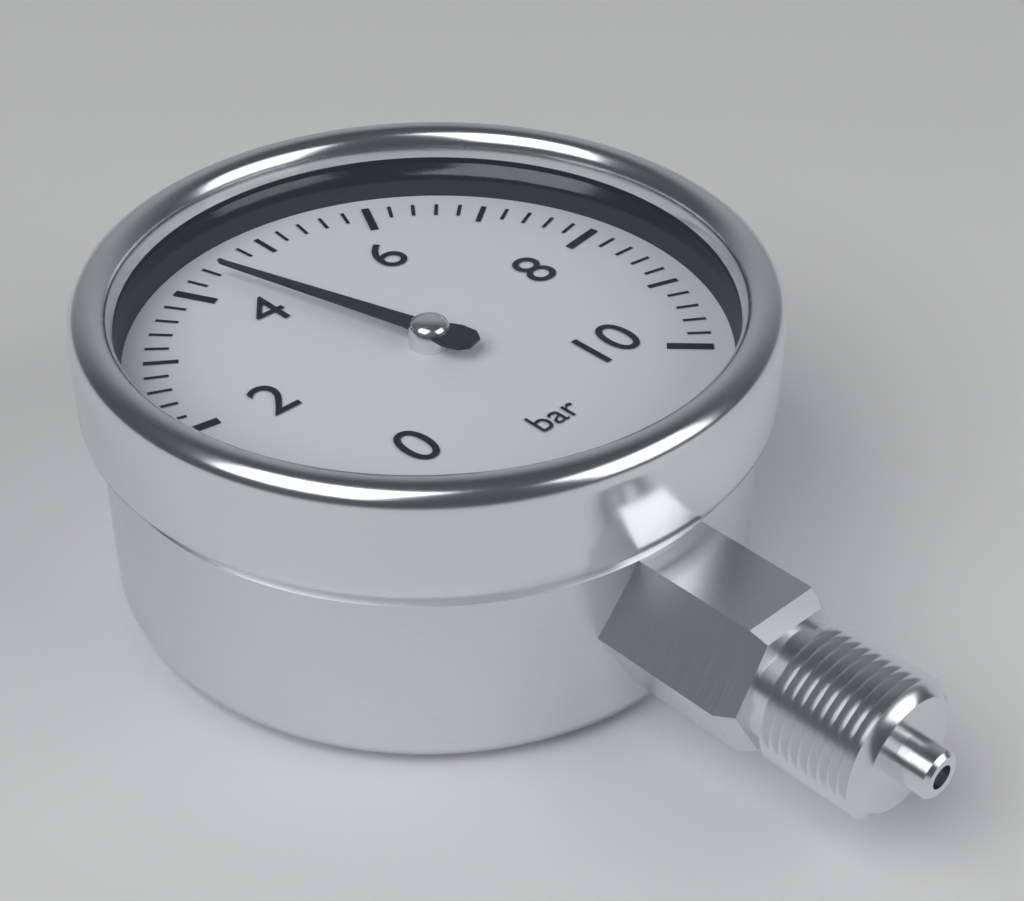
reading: 4.4 bar
